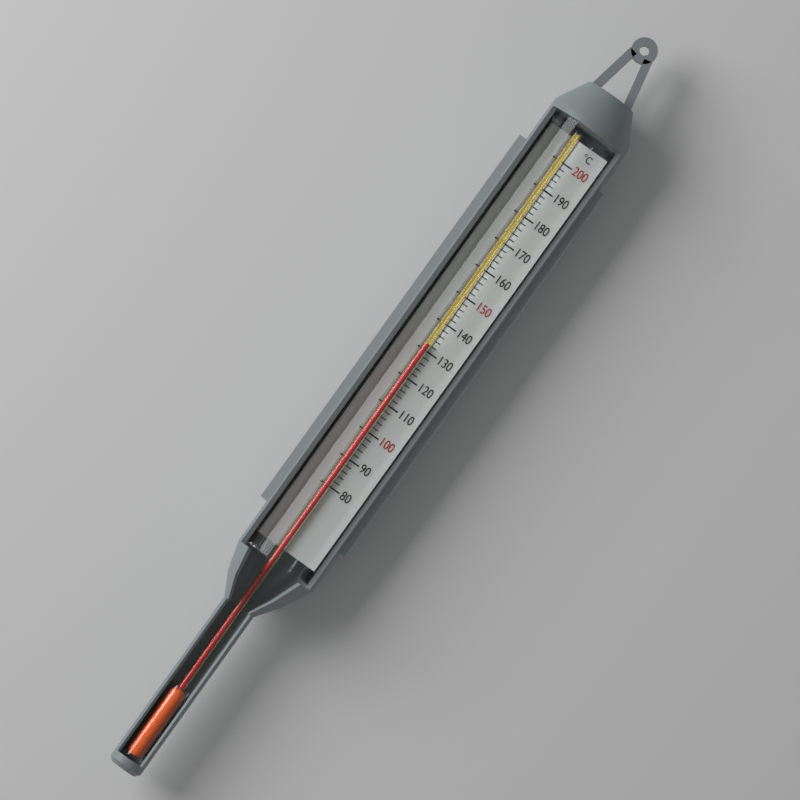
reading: 132 °C
